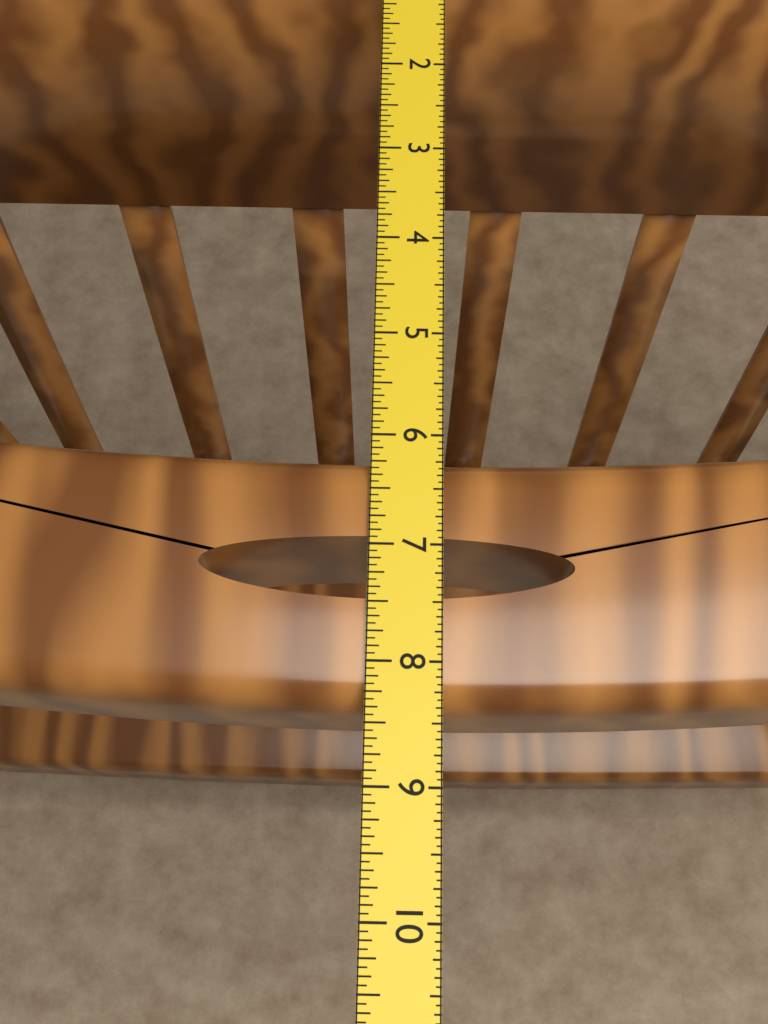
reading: 8.3750 in
